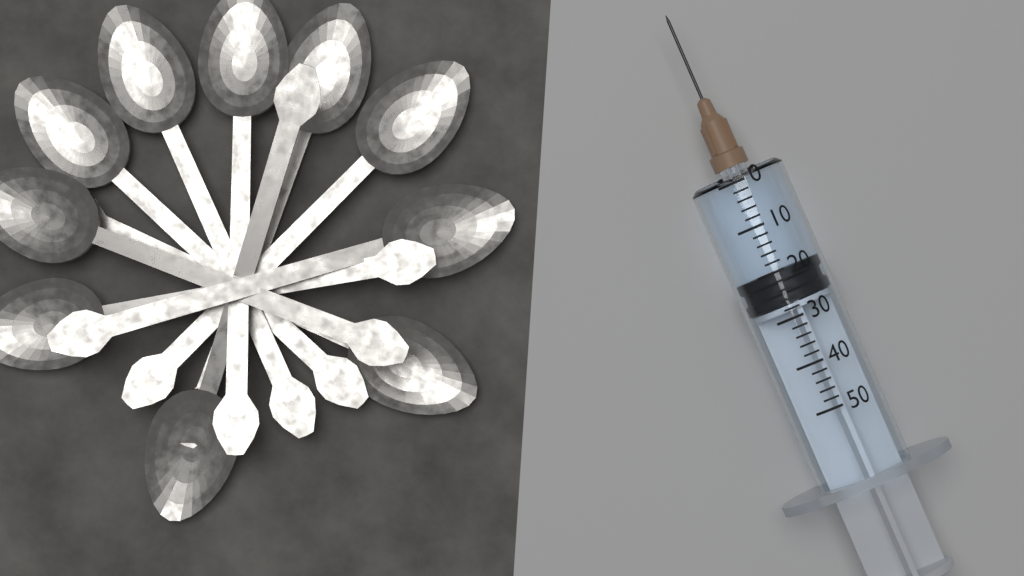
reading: 20 (no unit)
